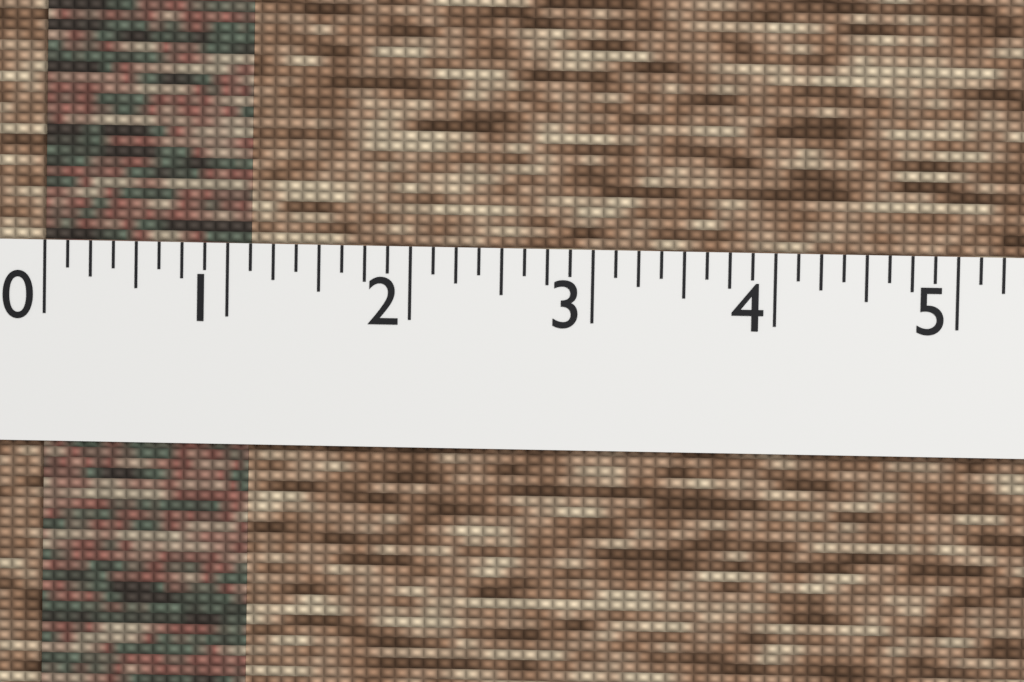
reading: 1.125 (no unit)
